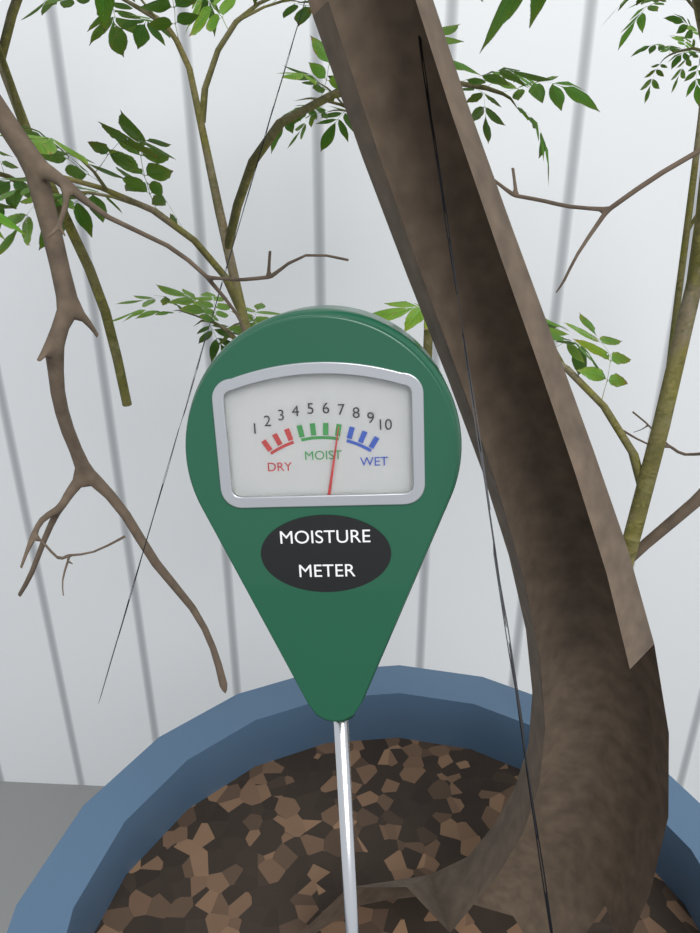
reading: 7 (no unit)
